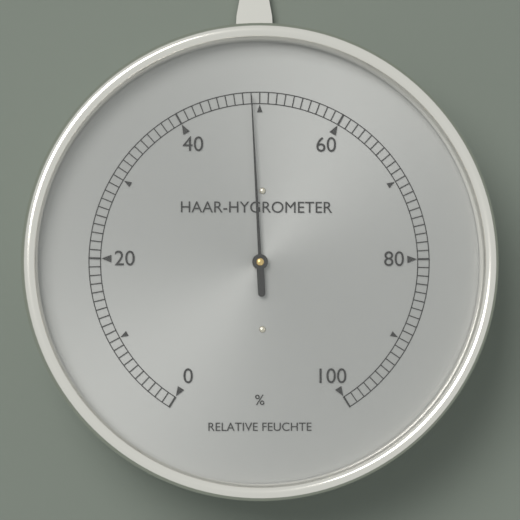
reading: 49 %
